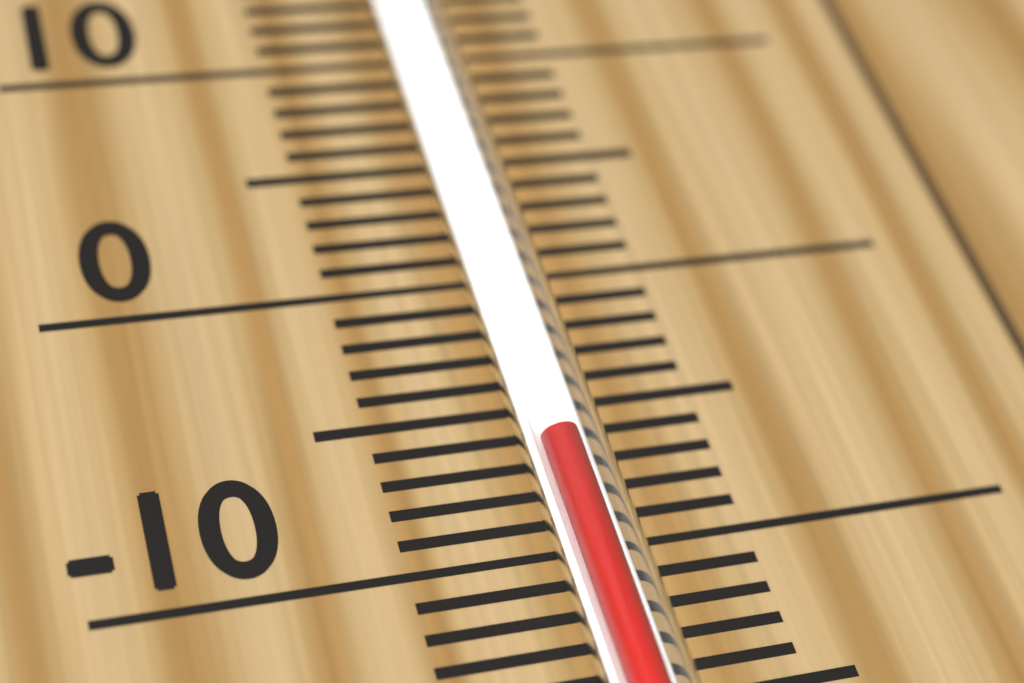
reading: -7 °C
